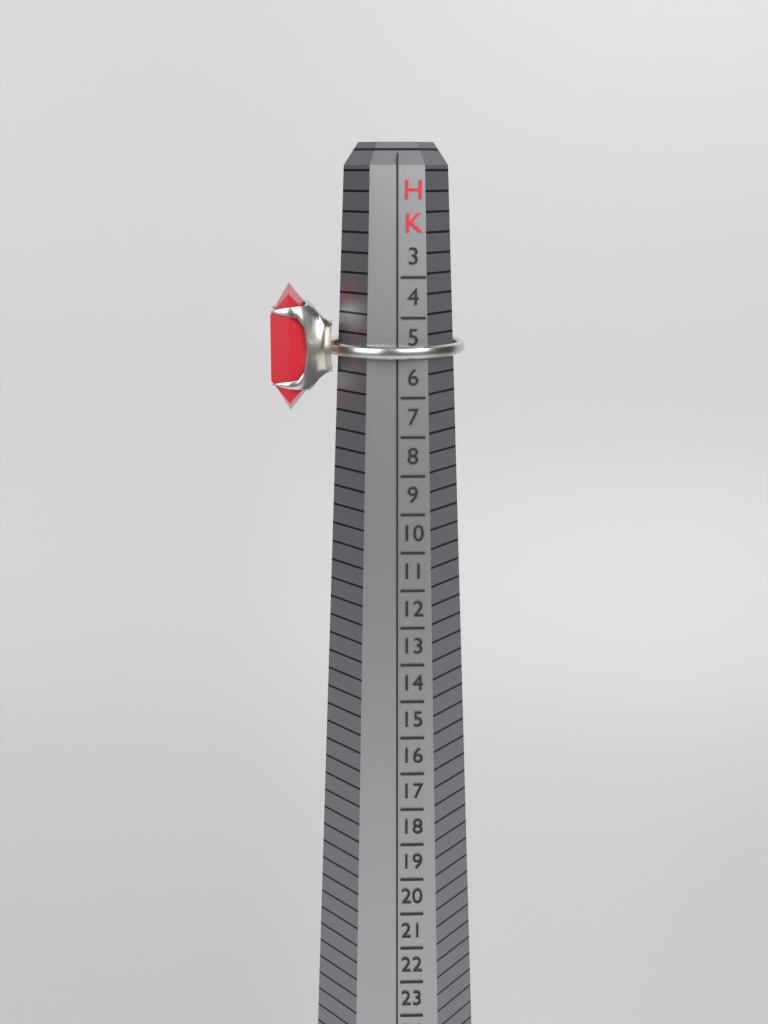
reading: 5 HK
